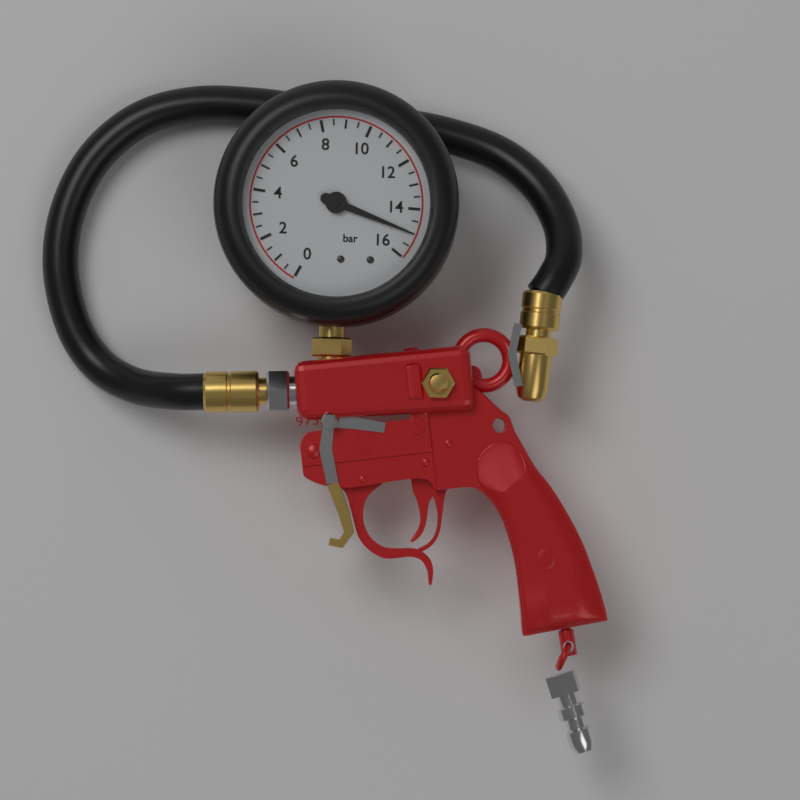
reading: 15.0 bar
